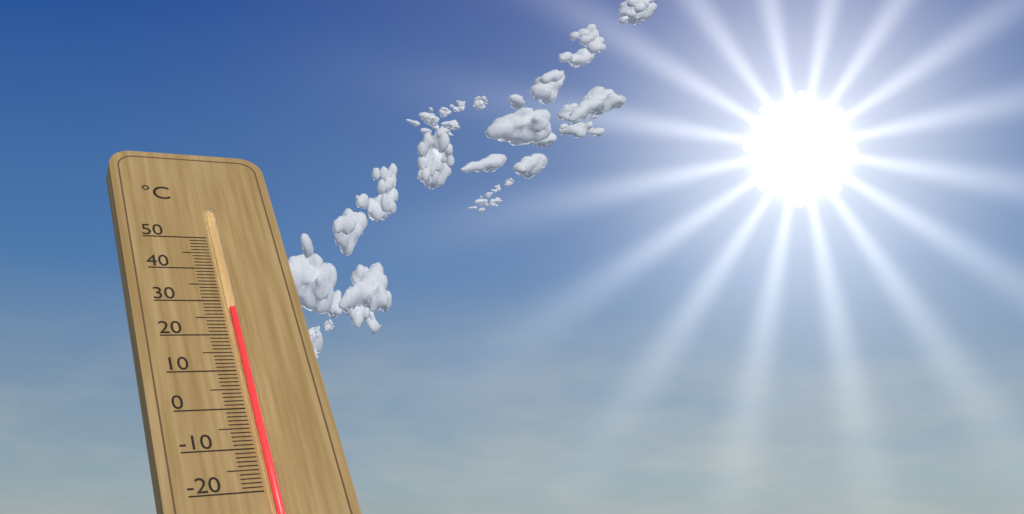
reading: 27 °C
